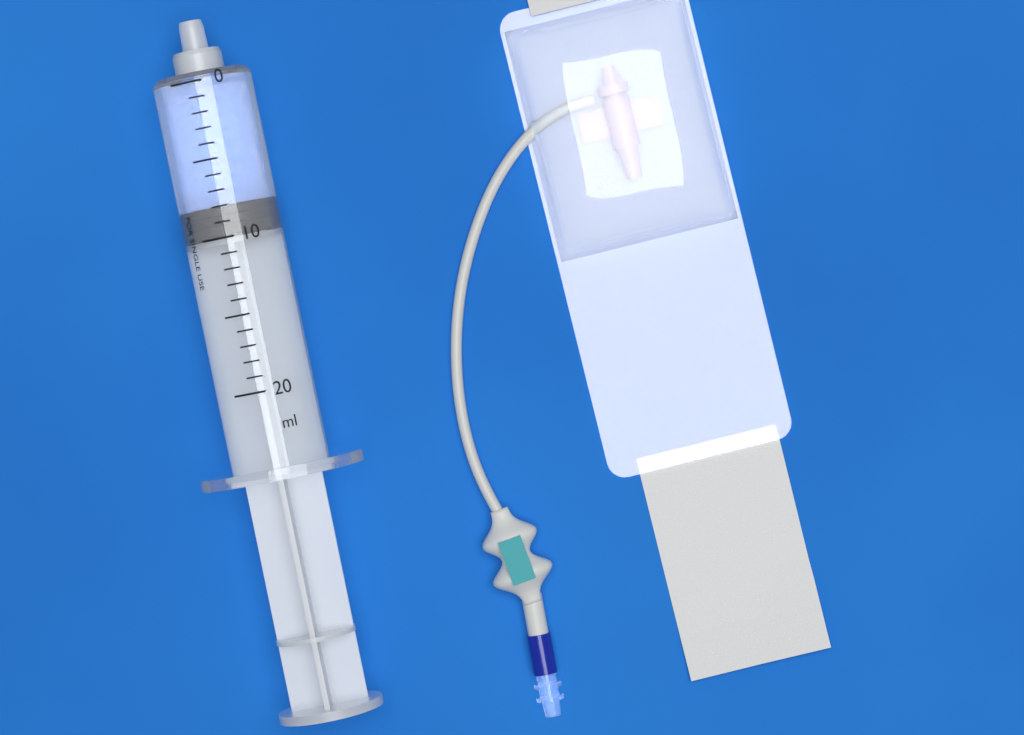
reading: 8 ml
